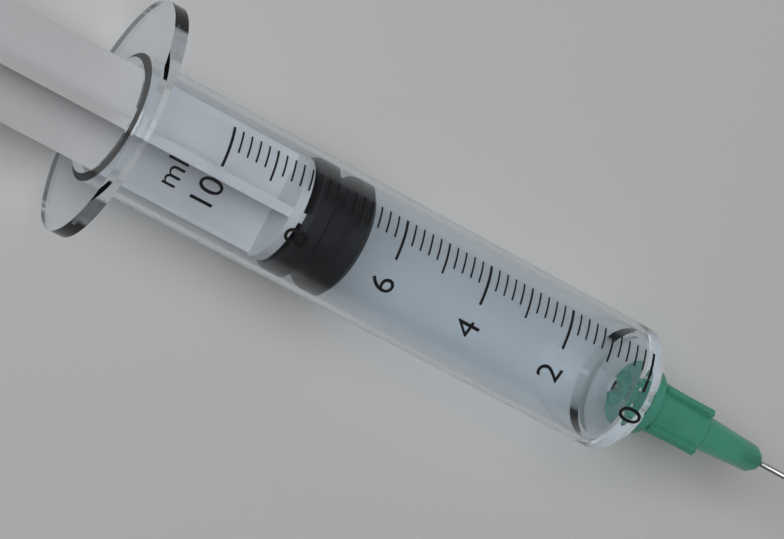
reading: 6.6 ml
